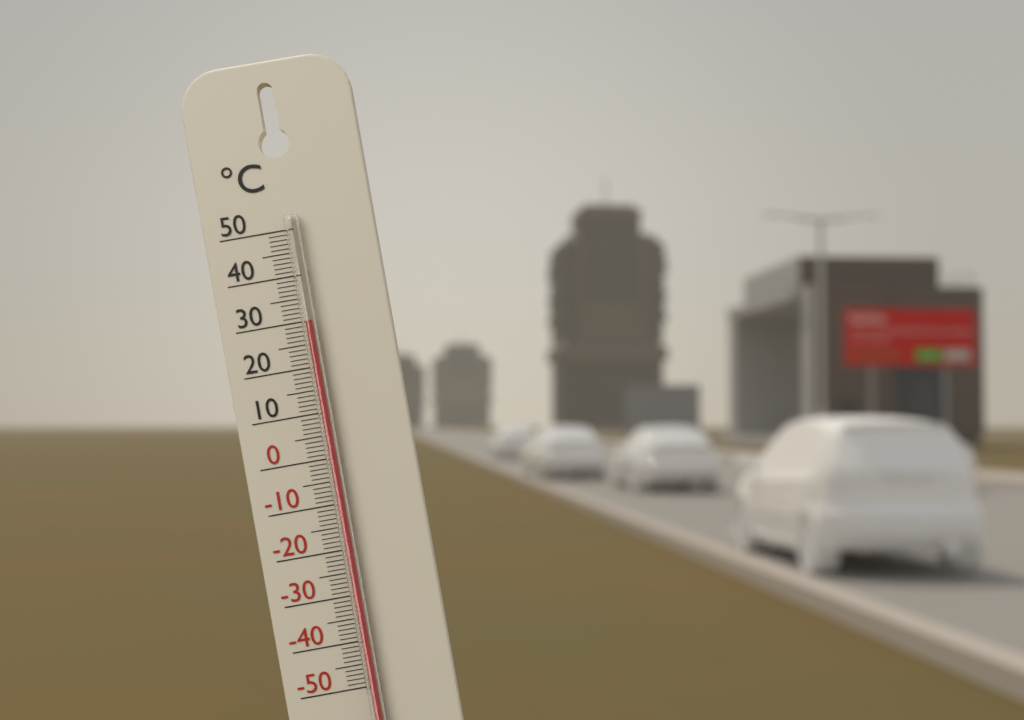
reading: 30 °C
